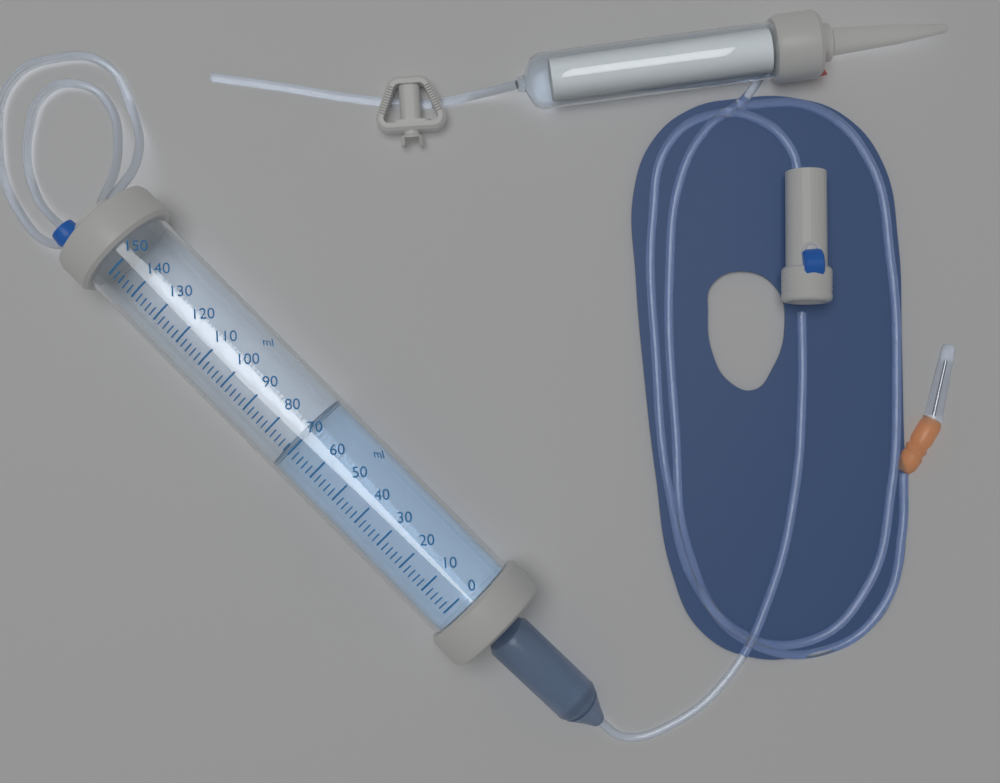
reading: 72 ml
